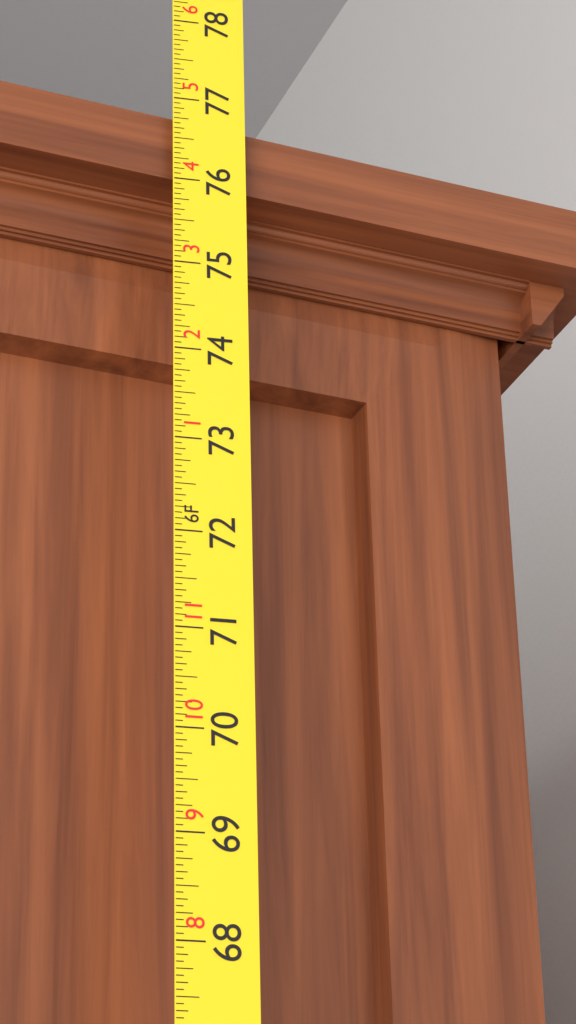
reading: 76.8125 in
